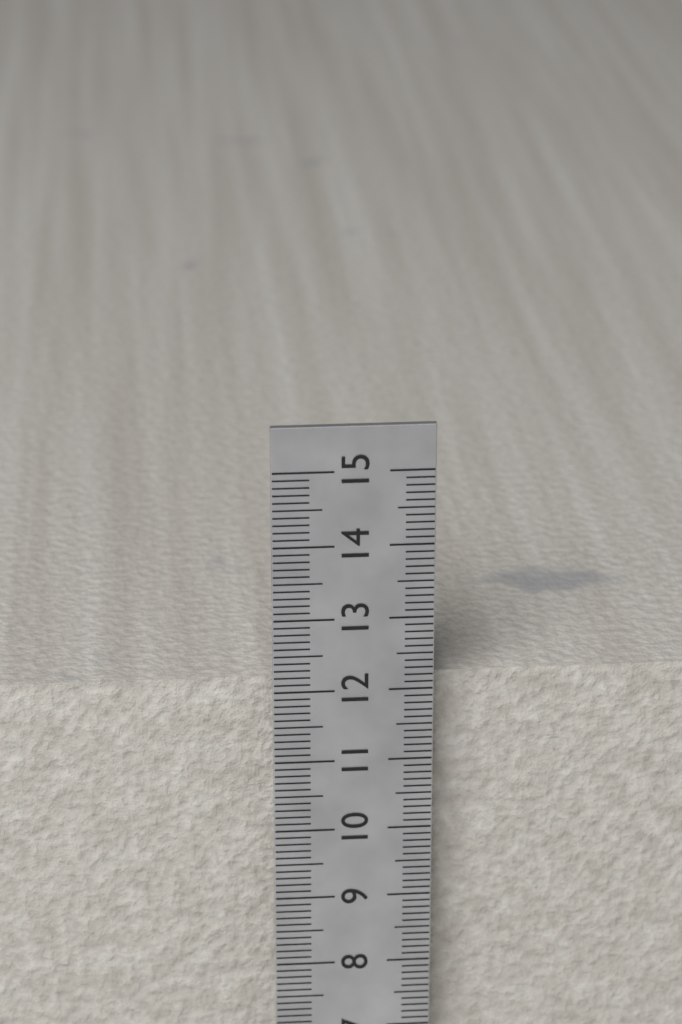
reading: 12.0 cm
